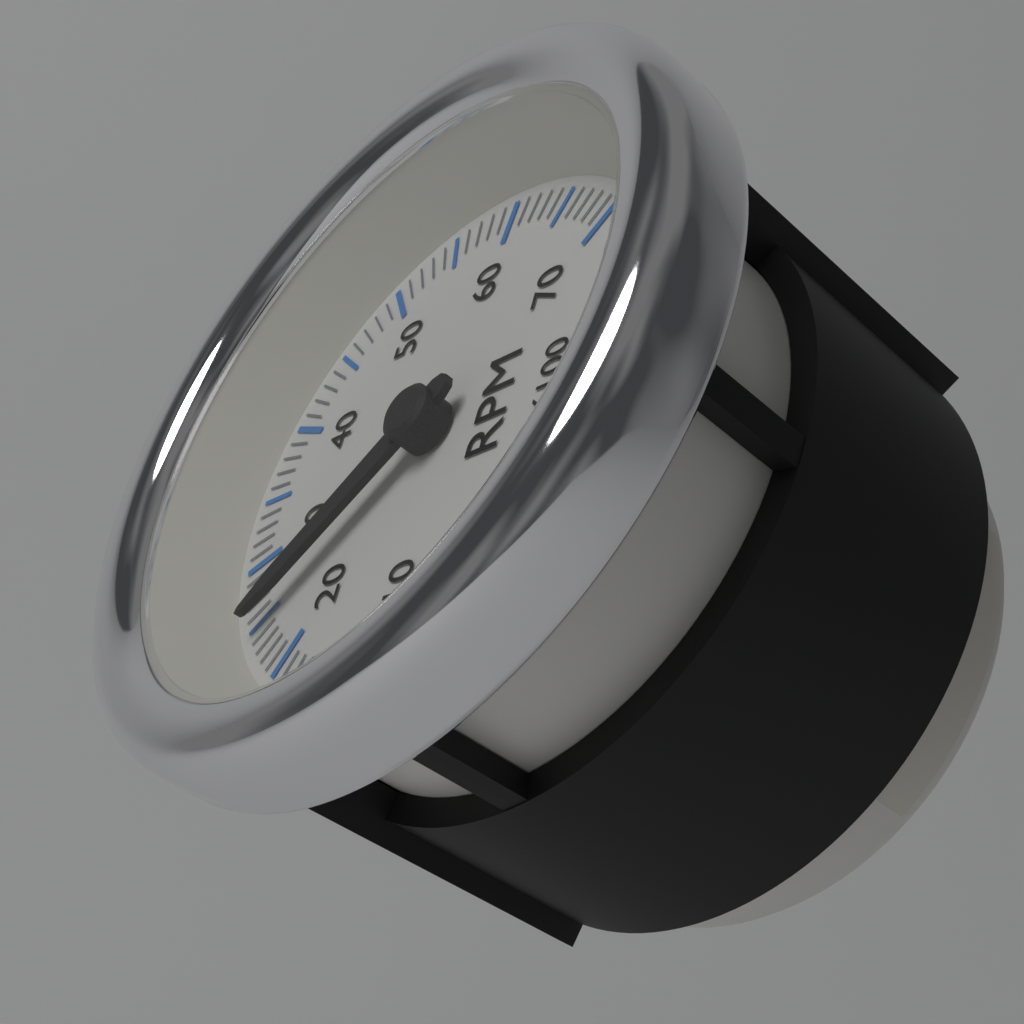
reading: 2500 RPM
